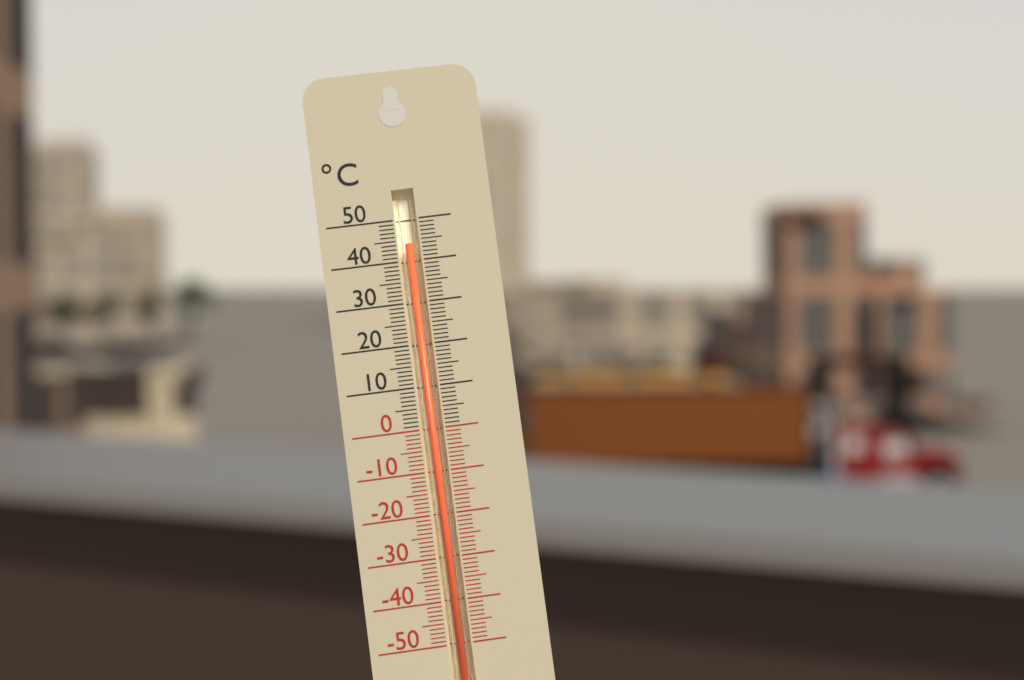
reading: 44 °C
